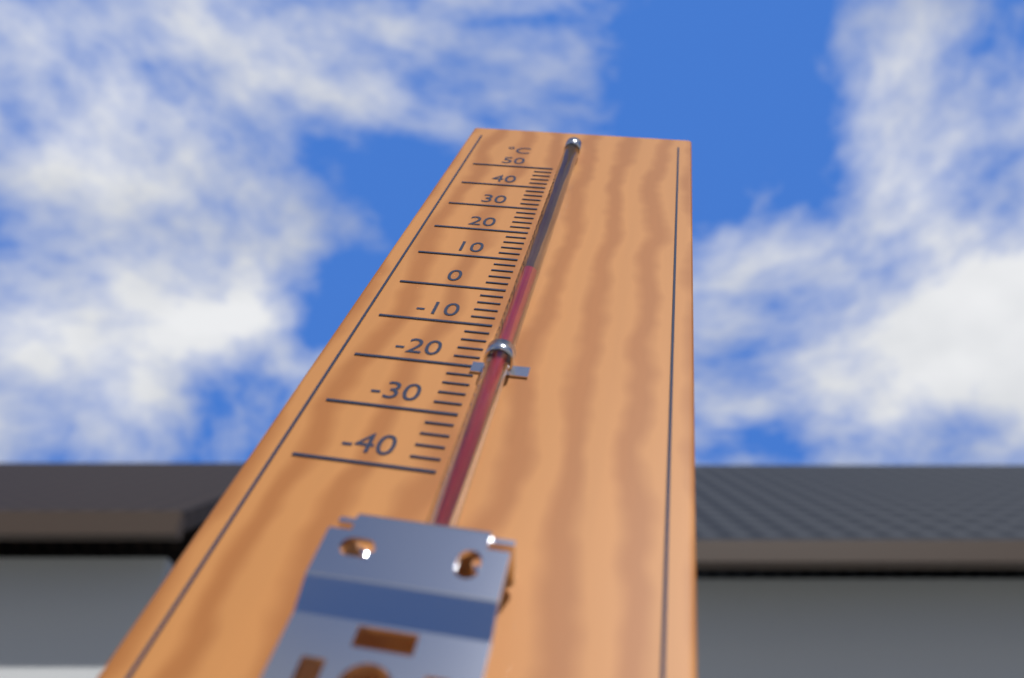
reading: 2 °C
